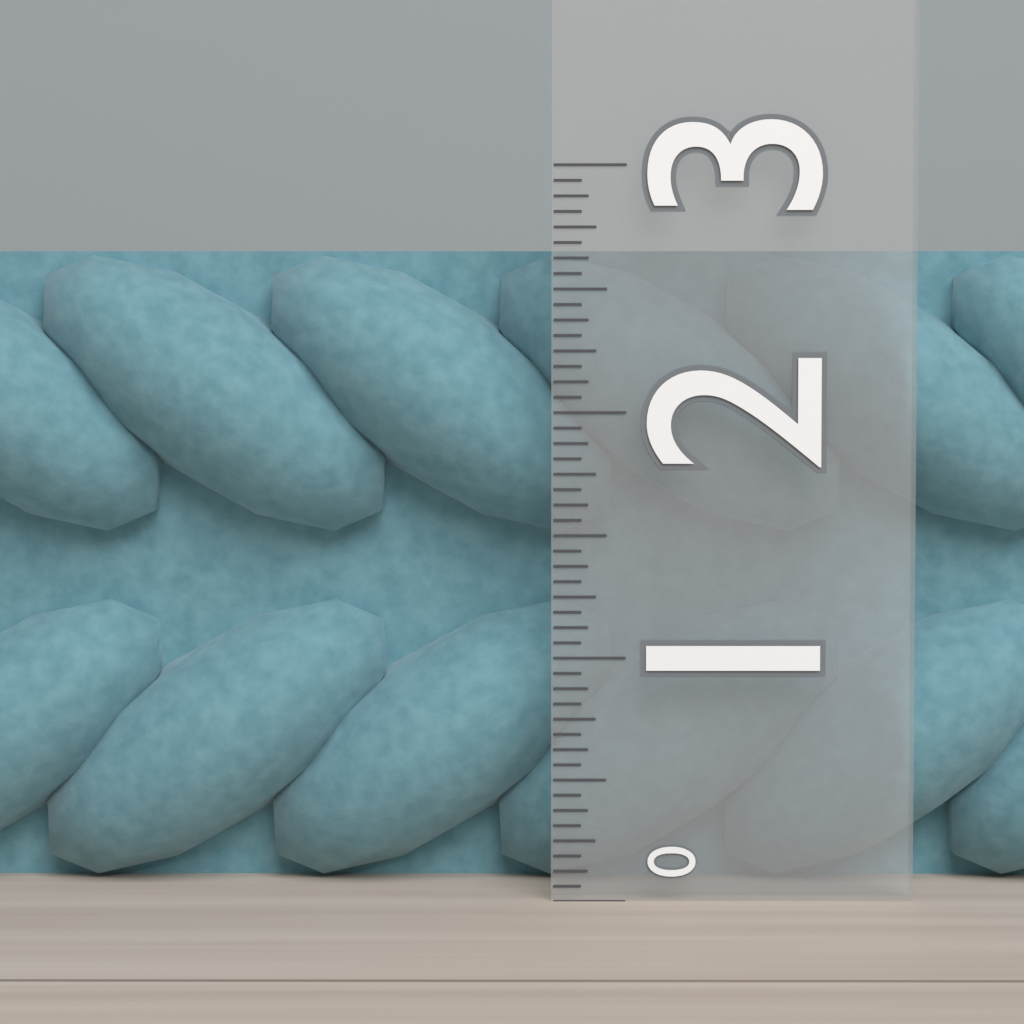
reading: 2.6875 (no unit)
